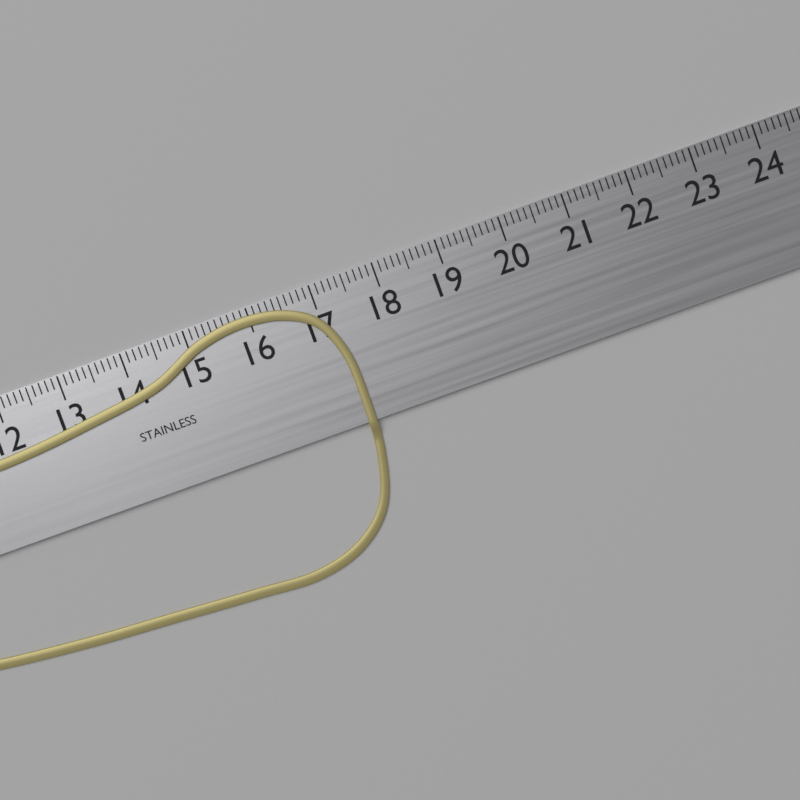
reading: 17.3 cm
